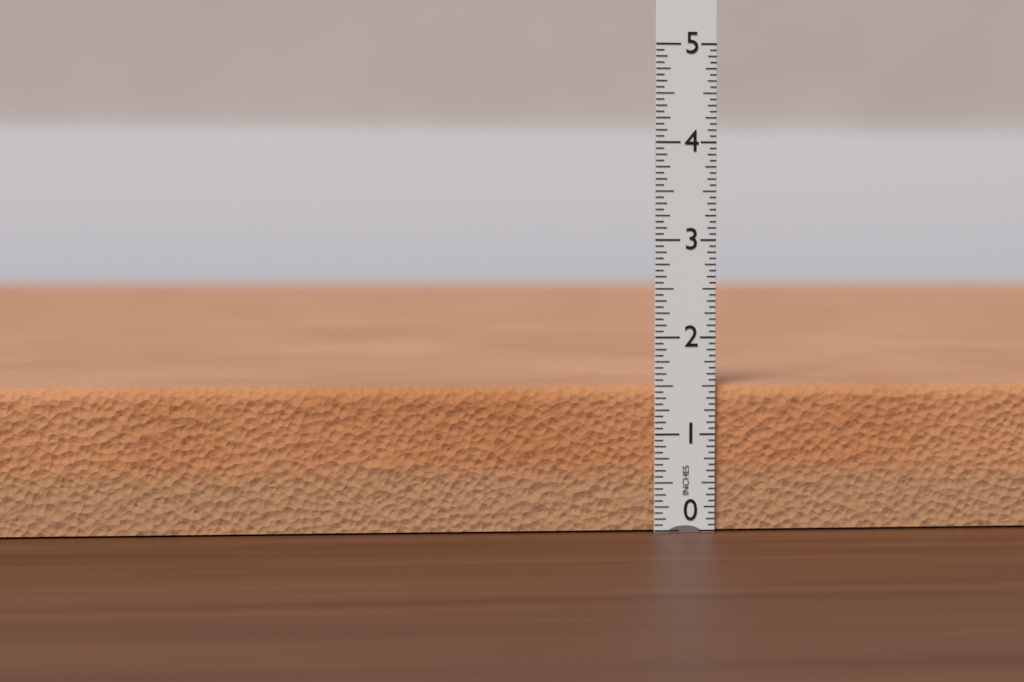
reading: 1.5000 in
